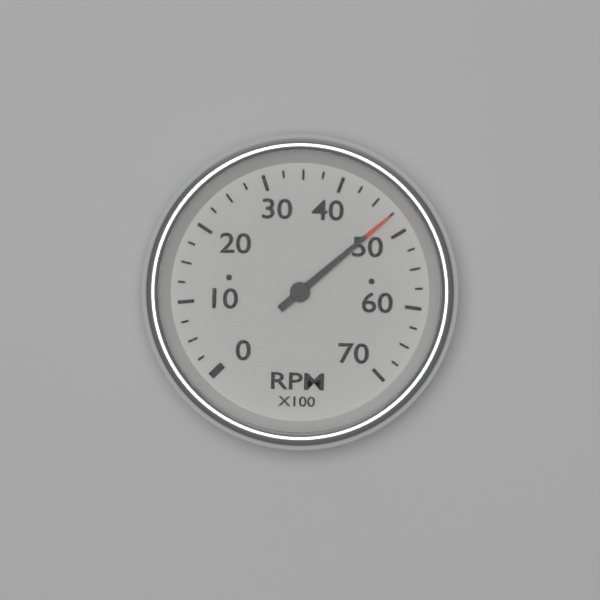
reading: 4750 RPM
